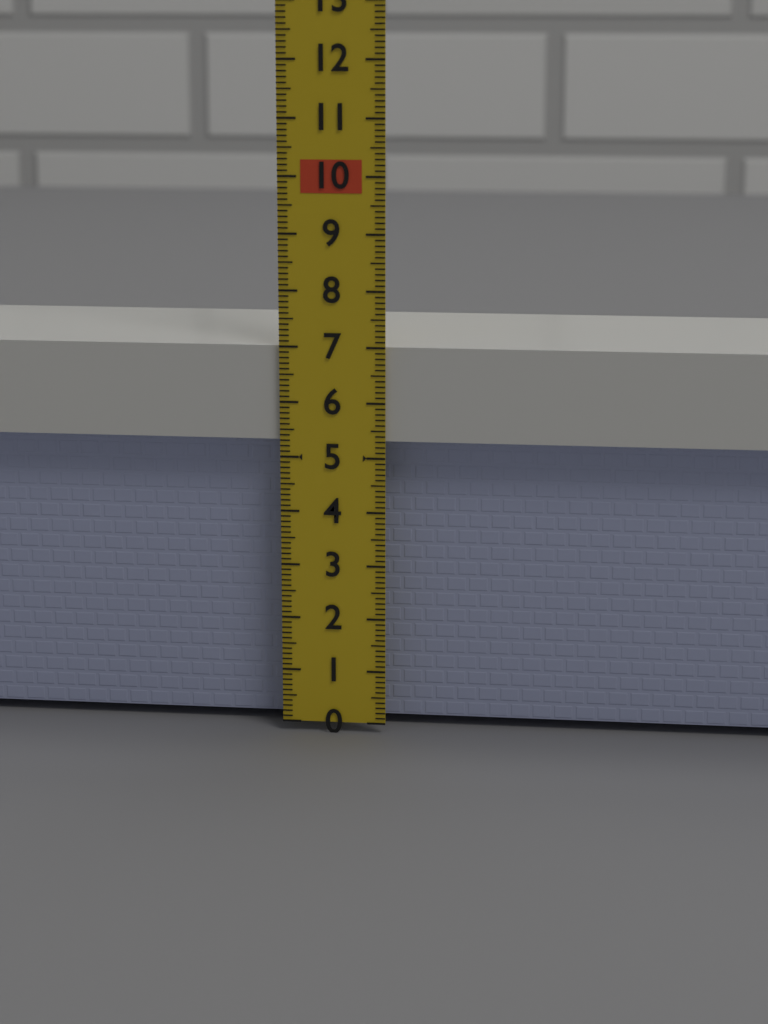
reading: 7.0 (no unit)
